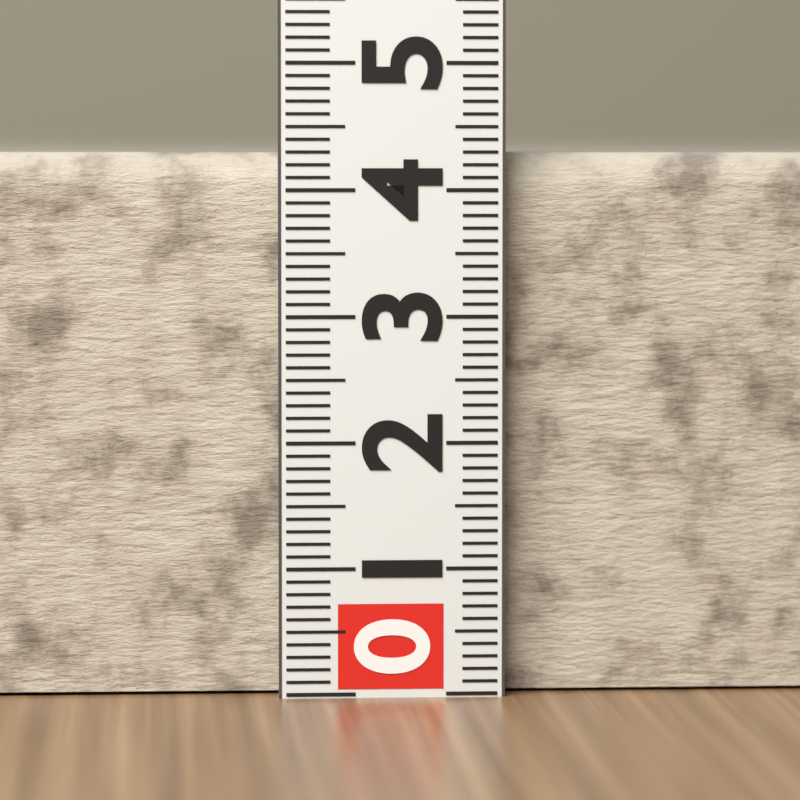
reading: 4.3 (no unit)
